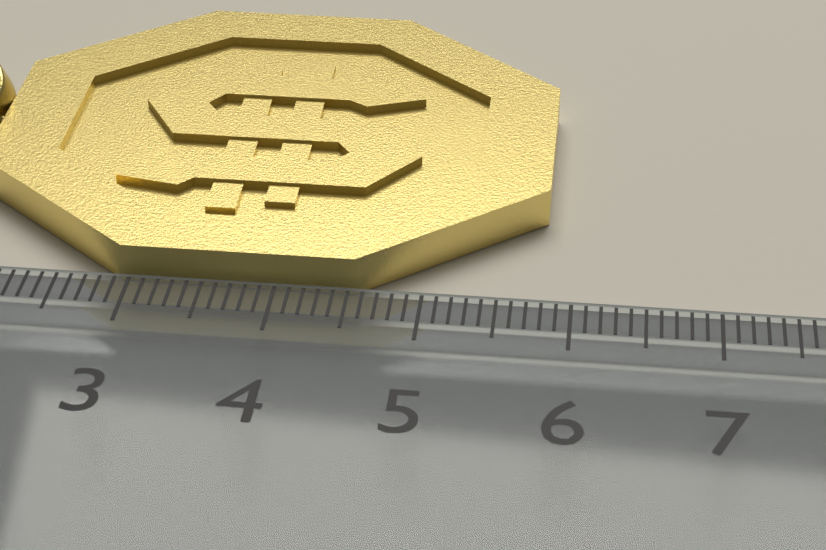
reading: 5.8 cm
